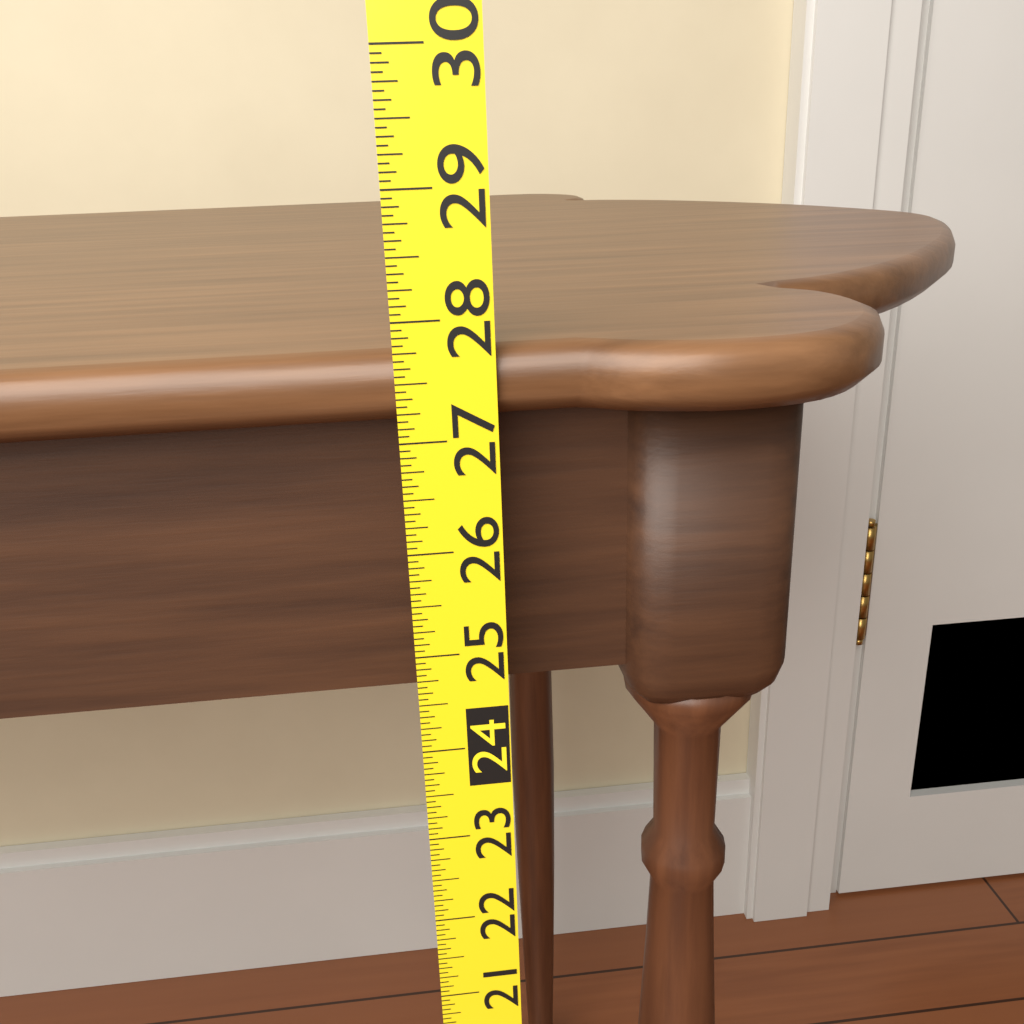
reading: 27.7500 (no unit)
